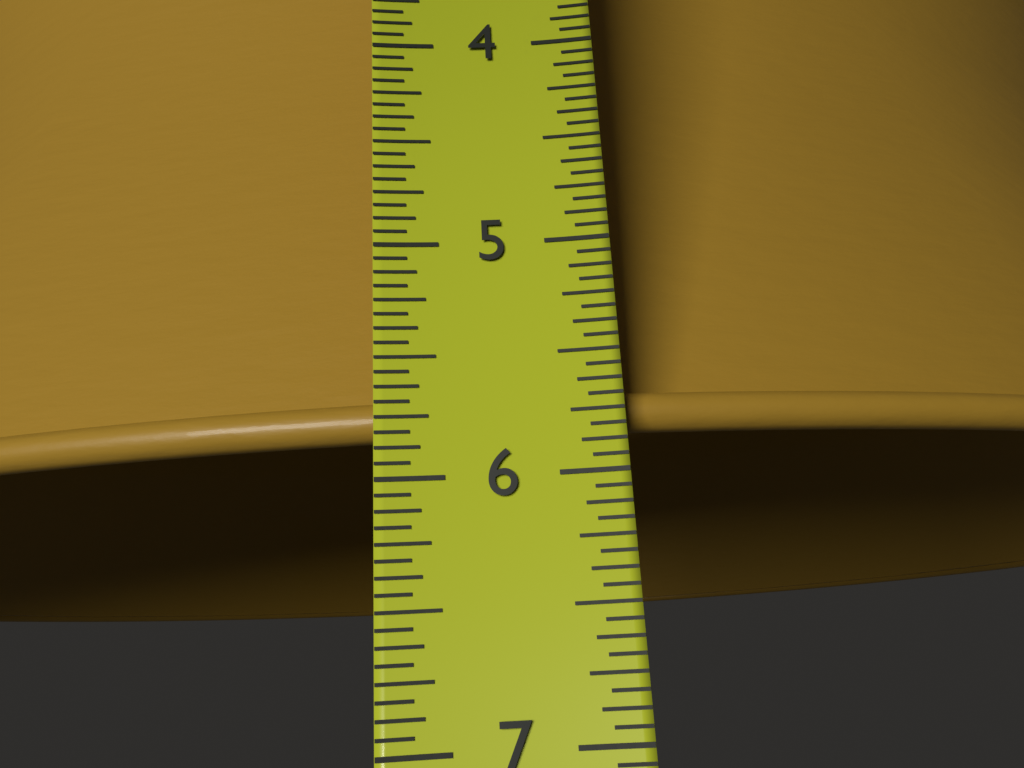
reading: 5.8125 in
